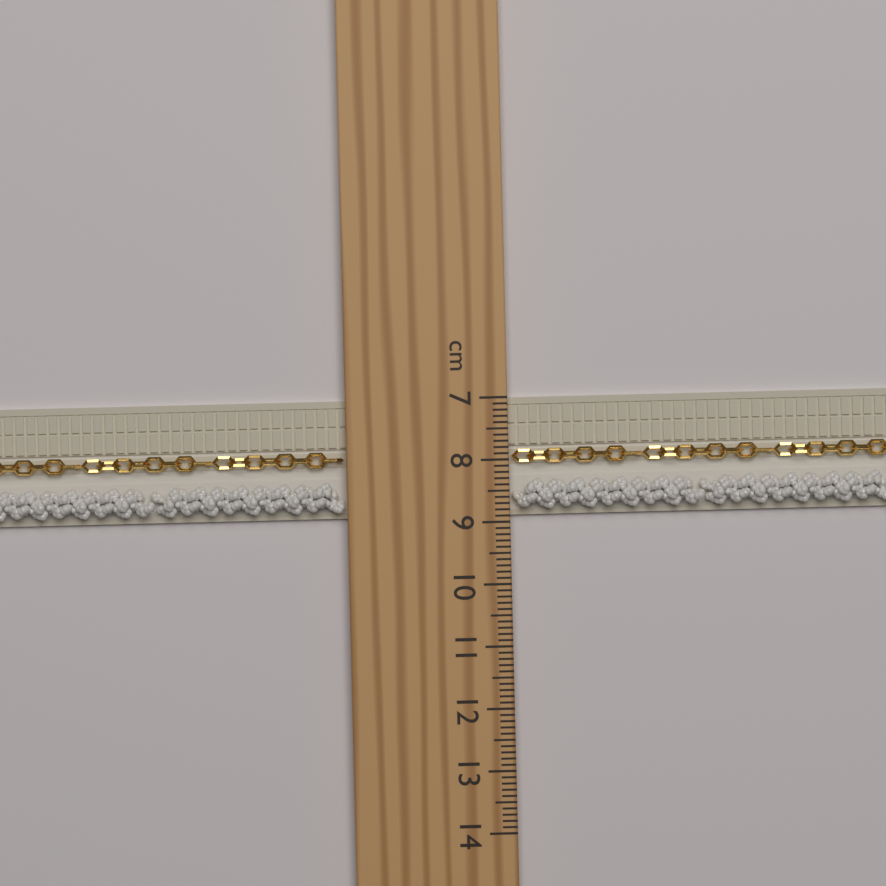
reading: 8.9 cm
